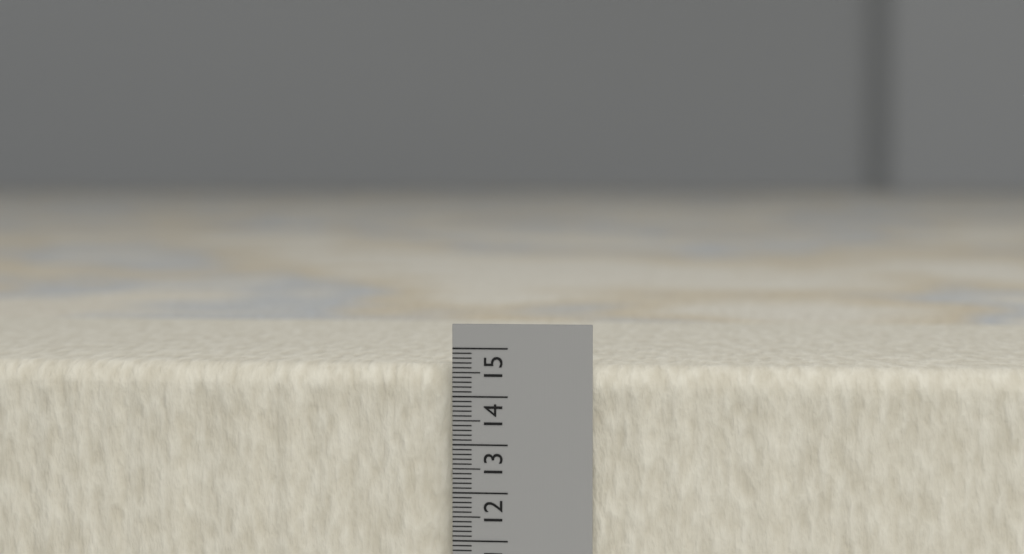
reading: 14.6 (no unit)
